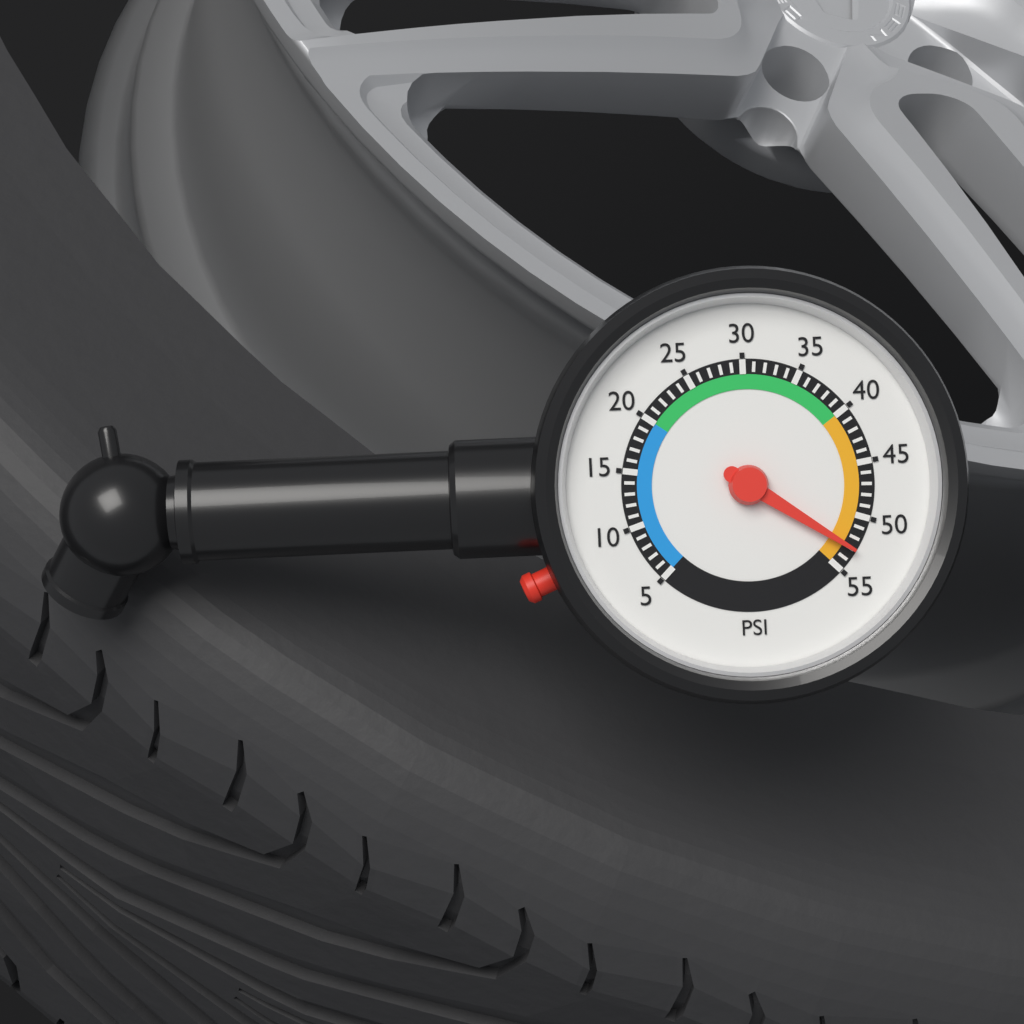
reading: 53 psi
